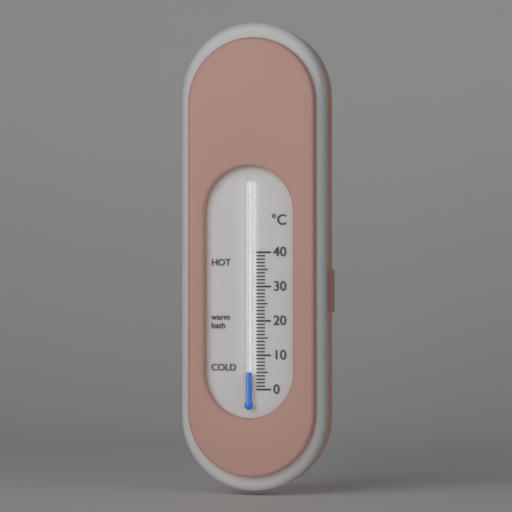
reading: 5 °C
